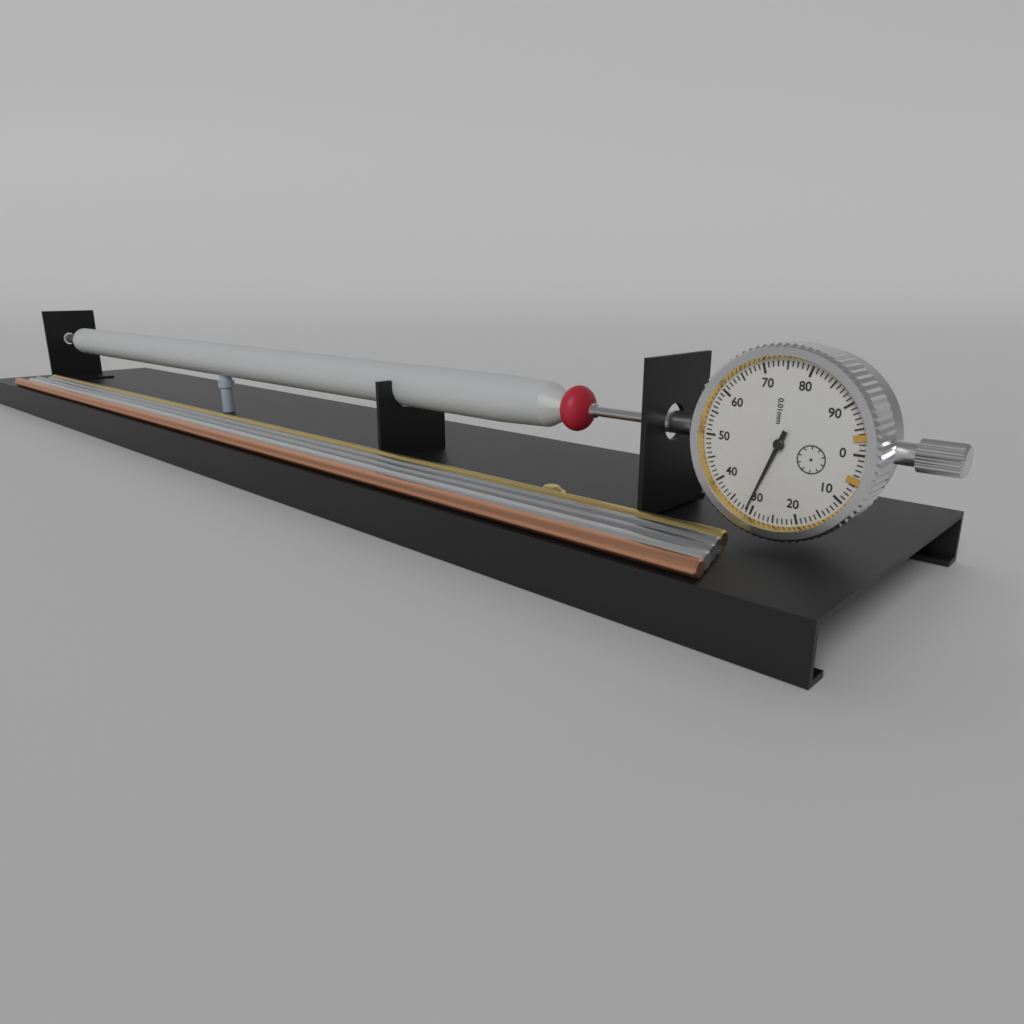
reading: 0.31 mm
